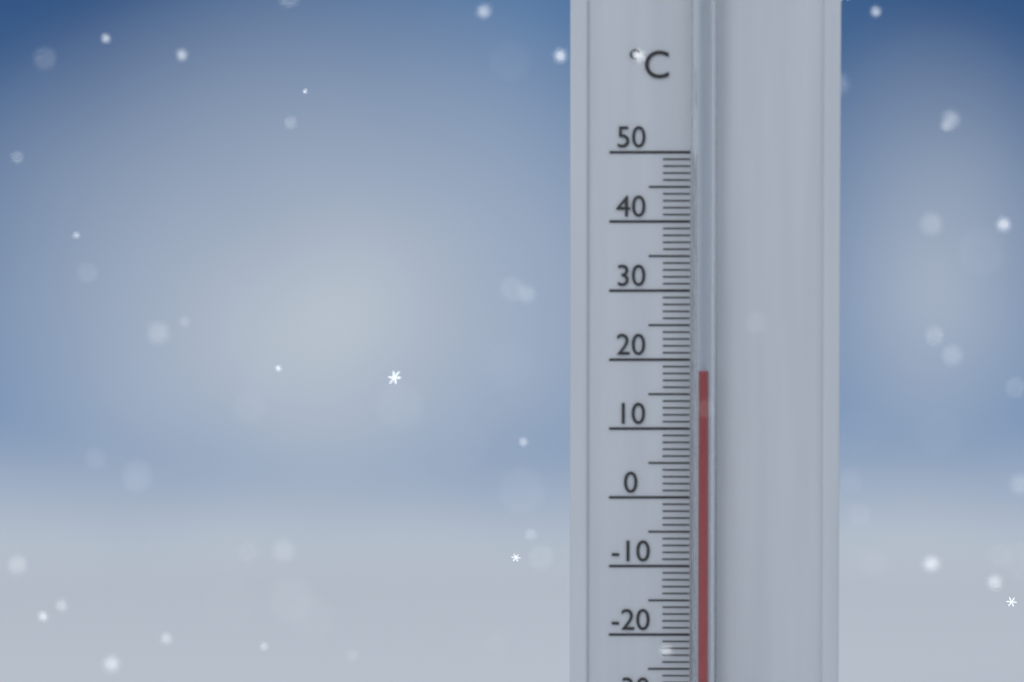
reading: 18 °C
